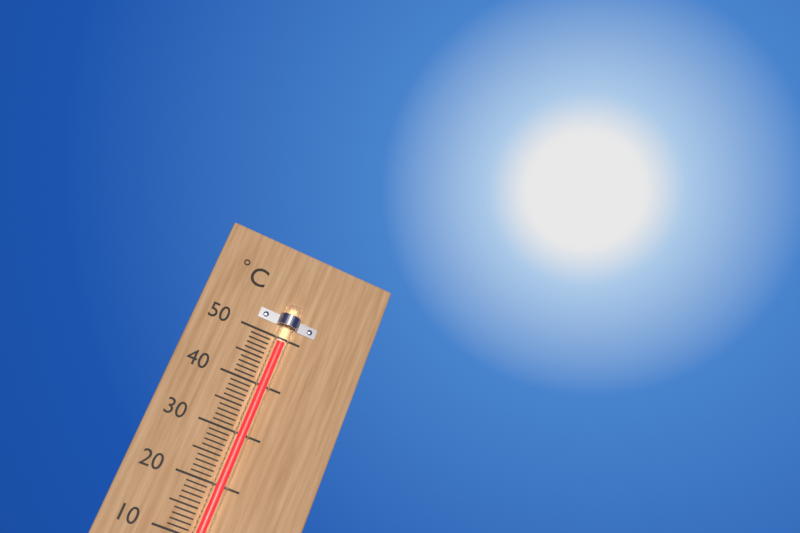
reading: 49 °C
